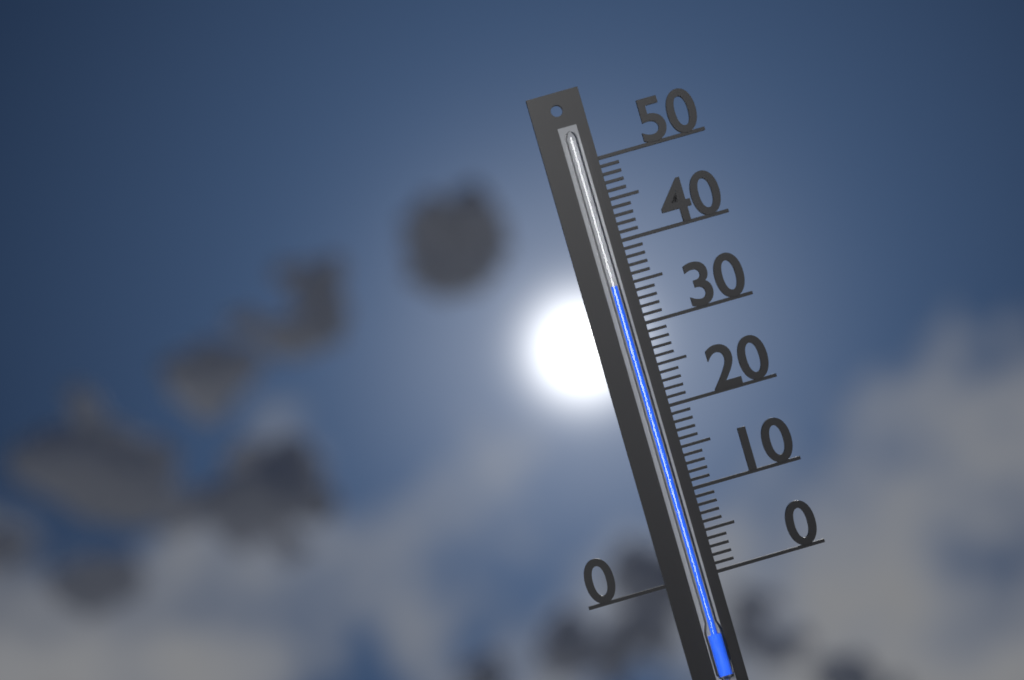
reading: 35 (no unit)
